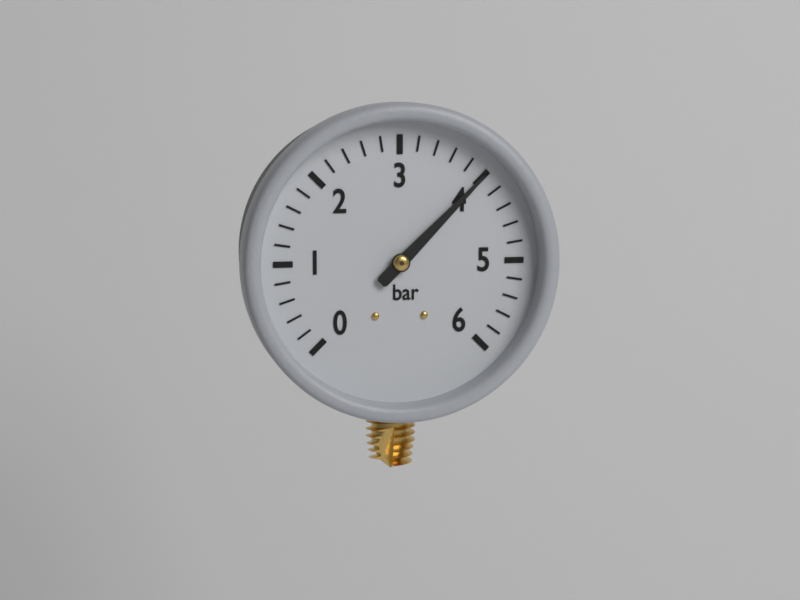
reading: 4.0 bar
